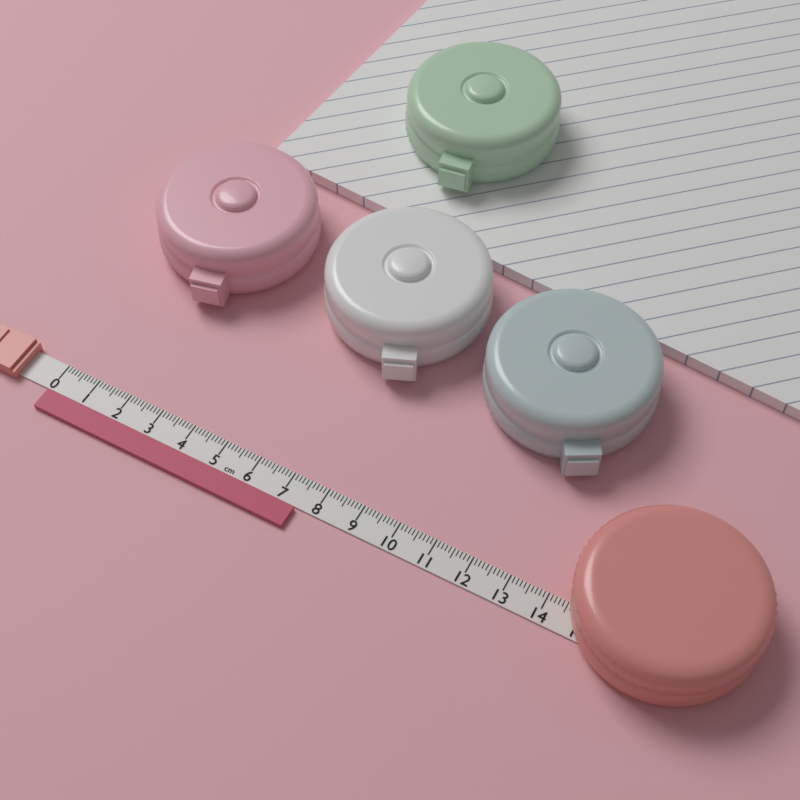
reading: 7.5 cm
